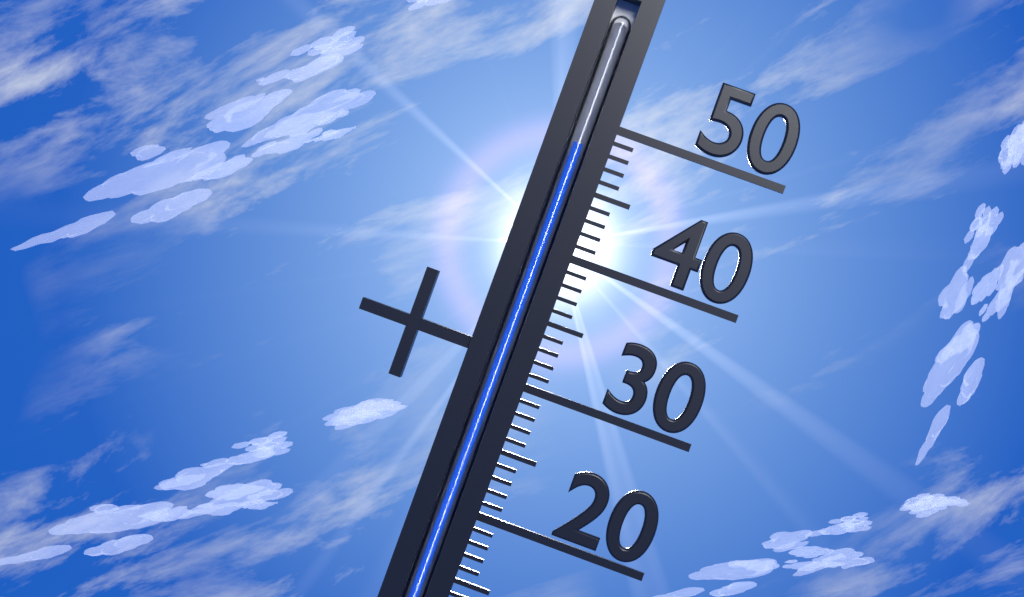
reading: 48 °C
